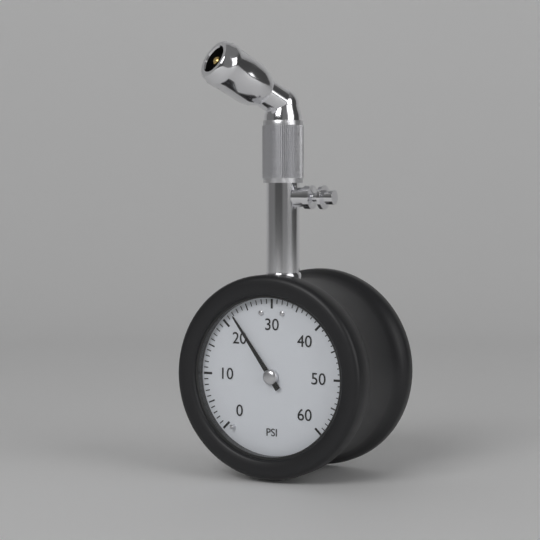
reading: 22 psi
